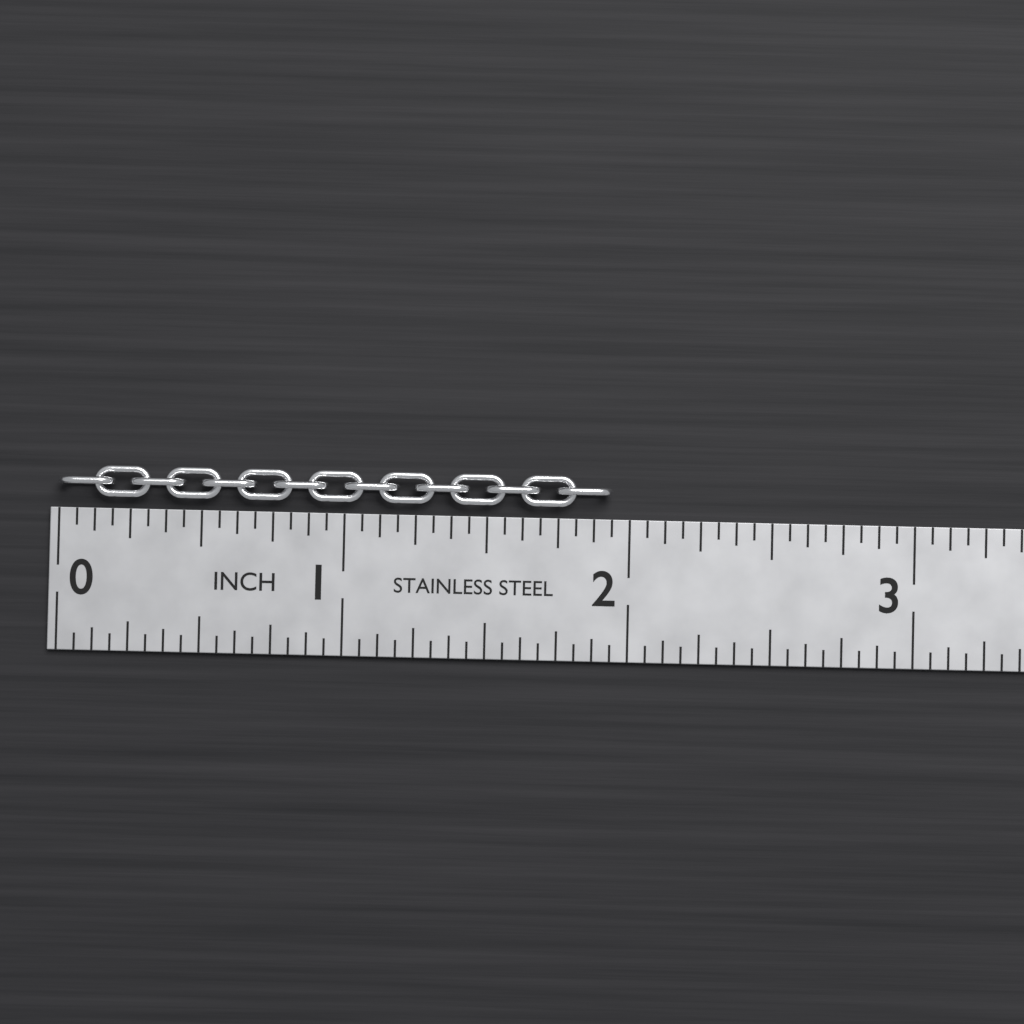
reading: 1.9375 in
